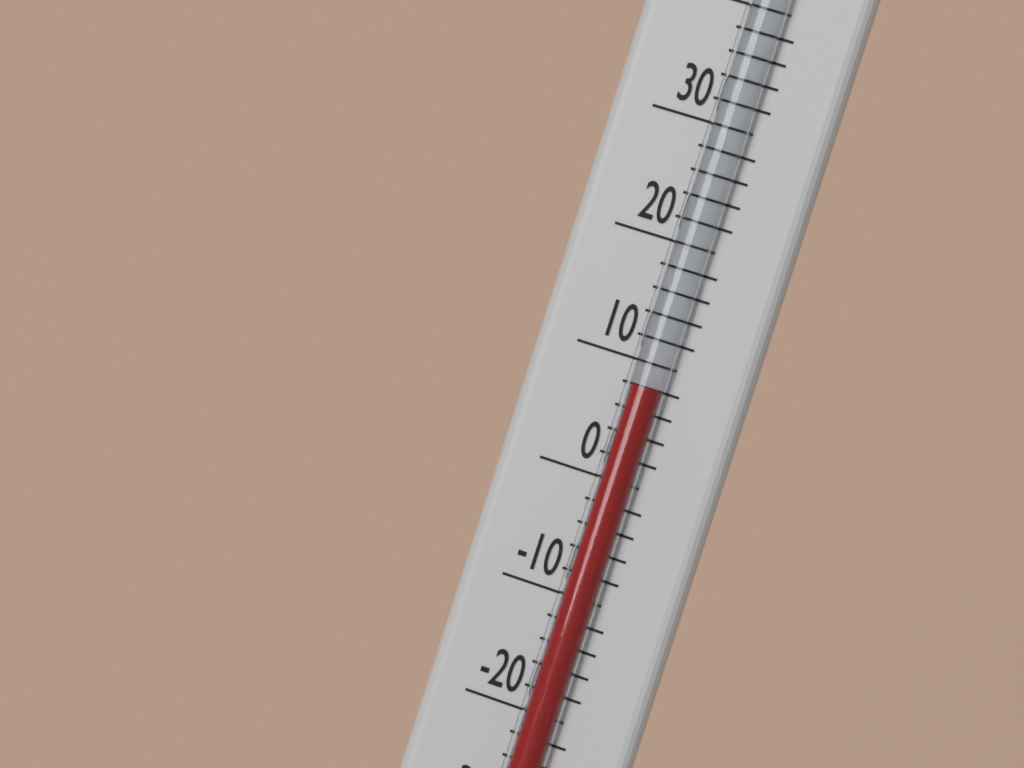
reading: 8 °F
